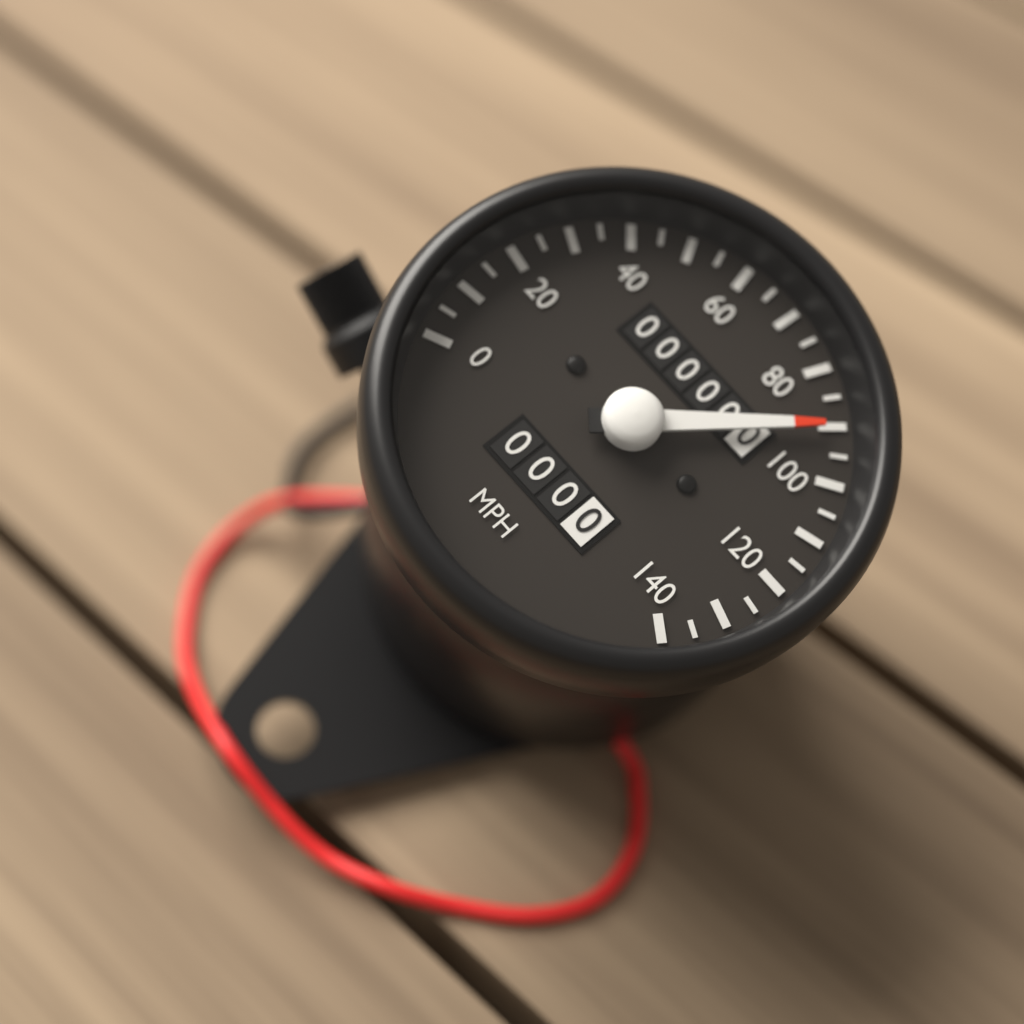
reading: 90 mph
